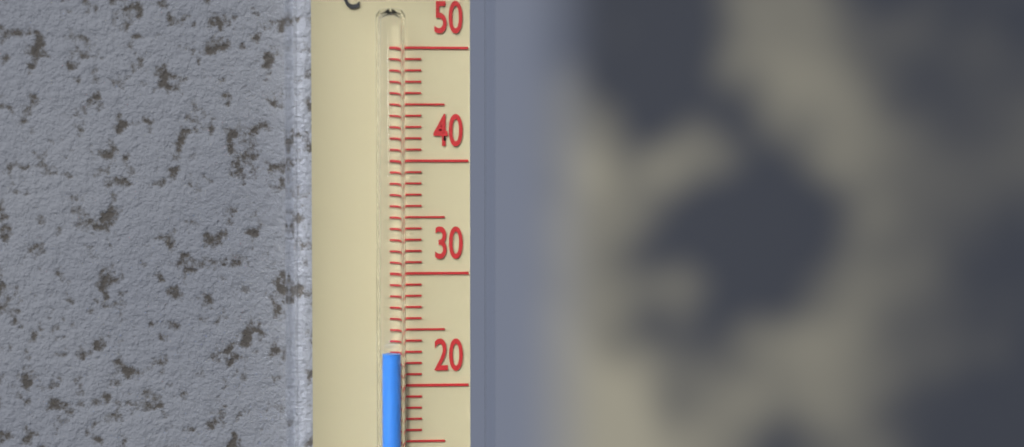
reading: 23 °C
